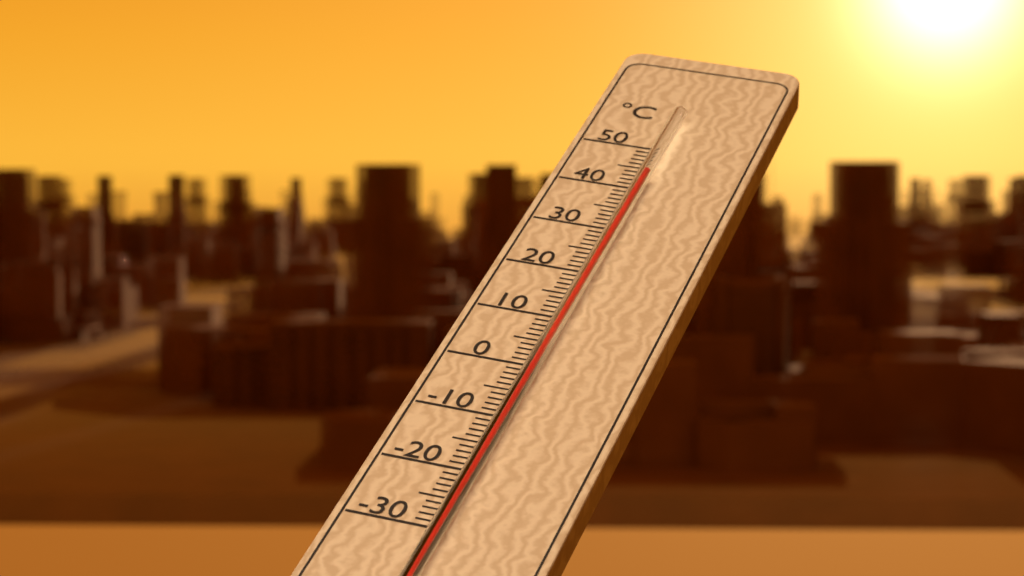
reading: 42 °C
